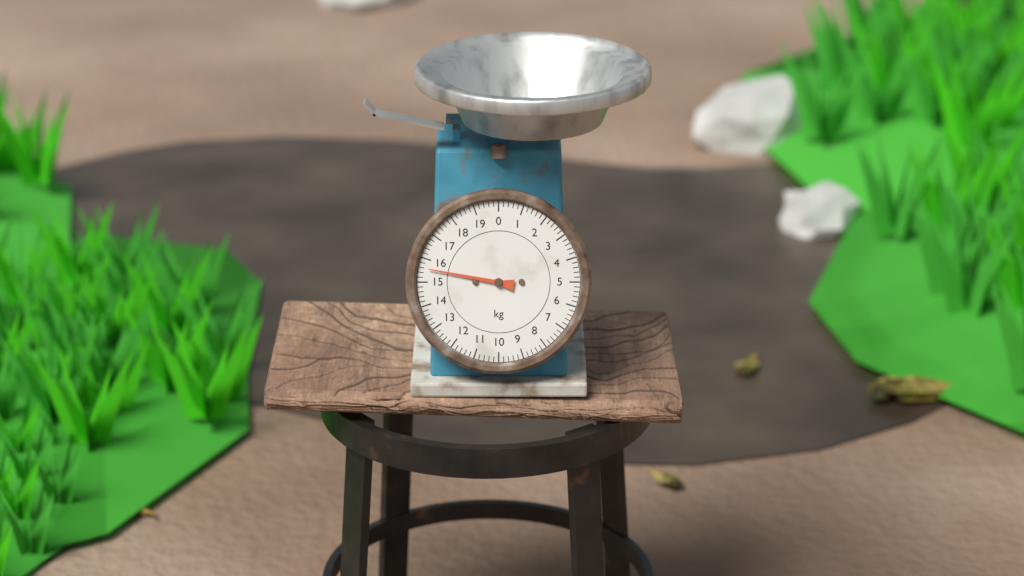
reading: 15.6 kg
